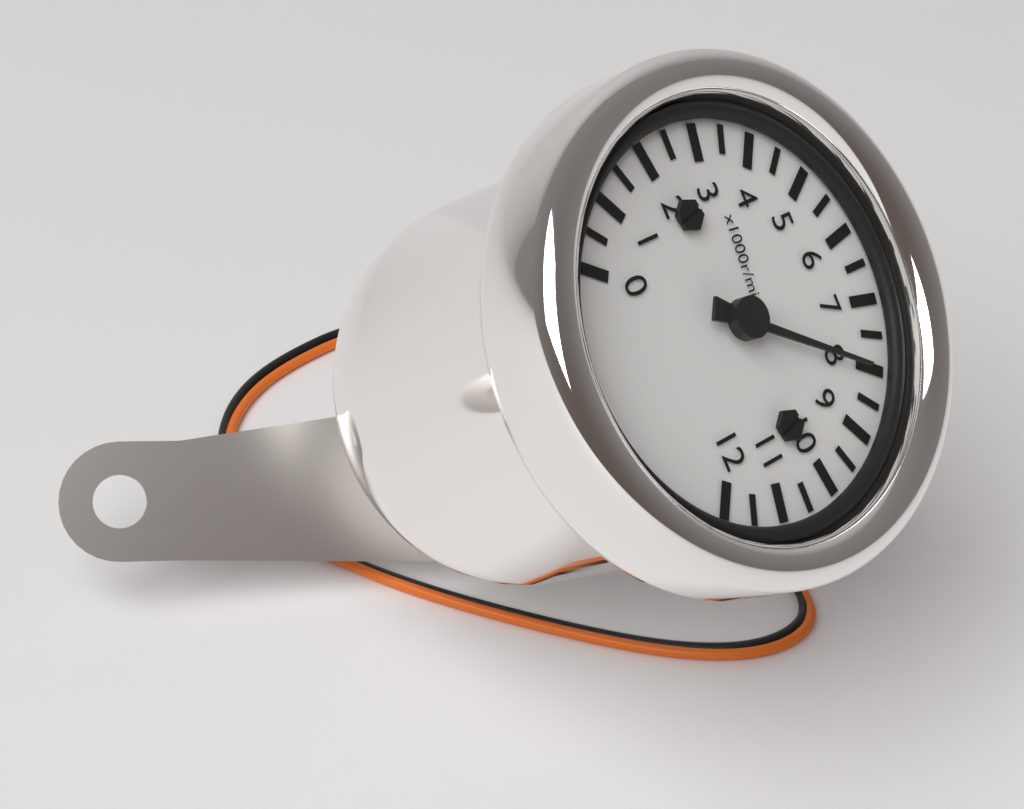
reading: 8000 r/min
